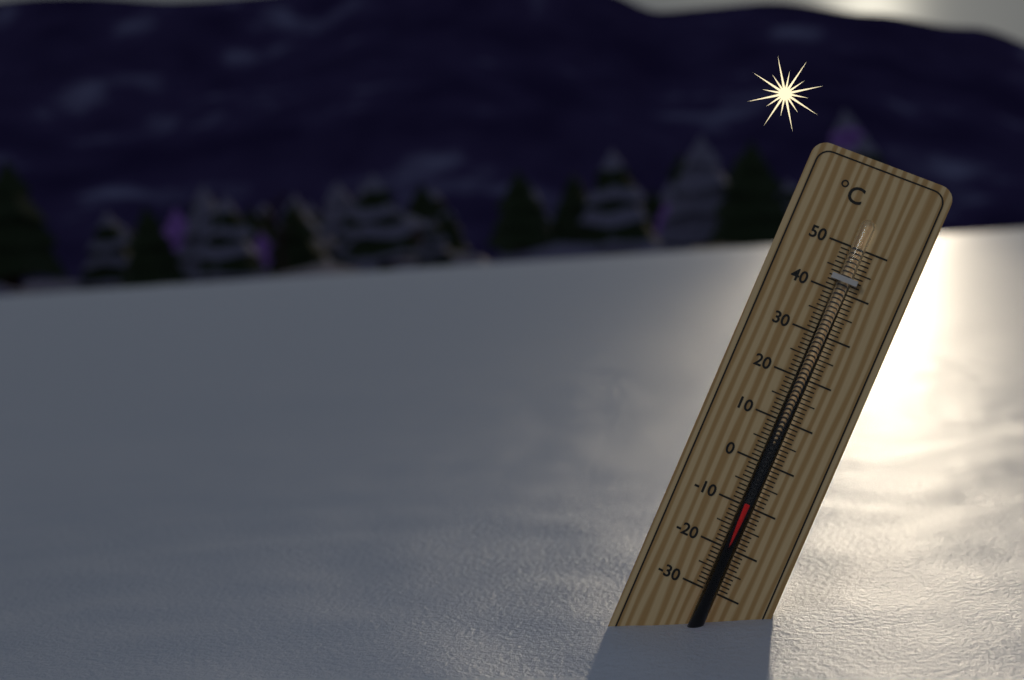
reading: -9 °C
